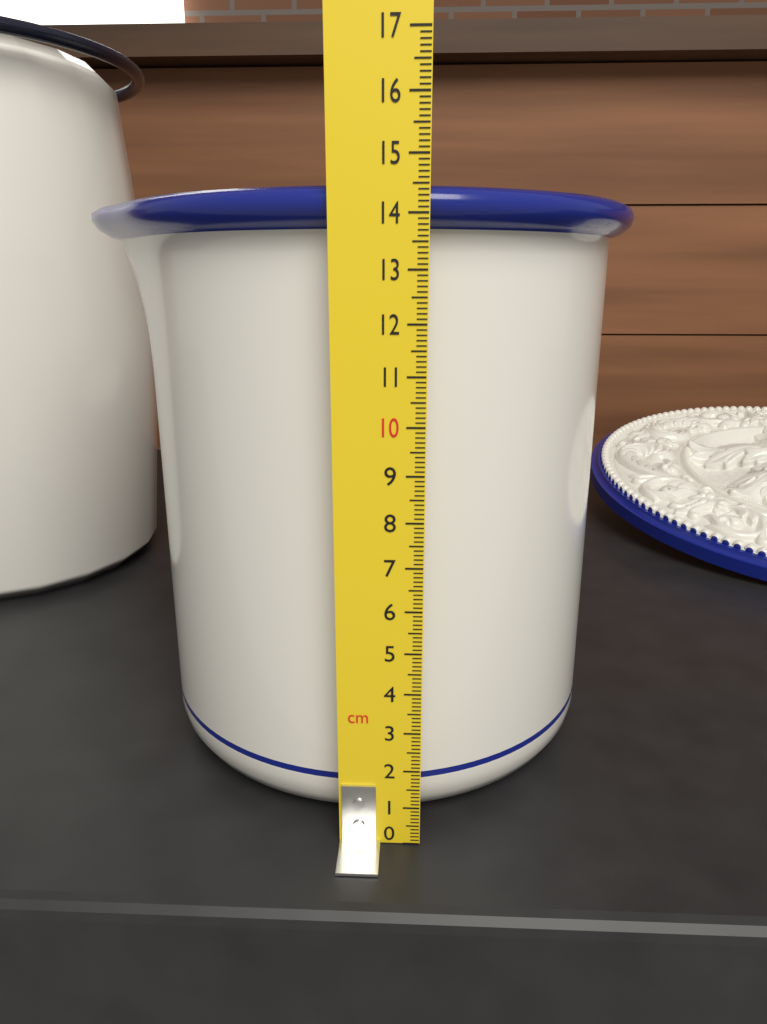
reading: 14.5 cm
